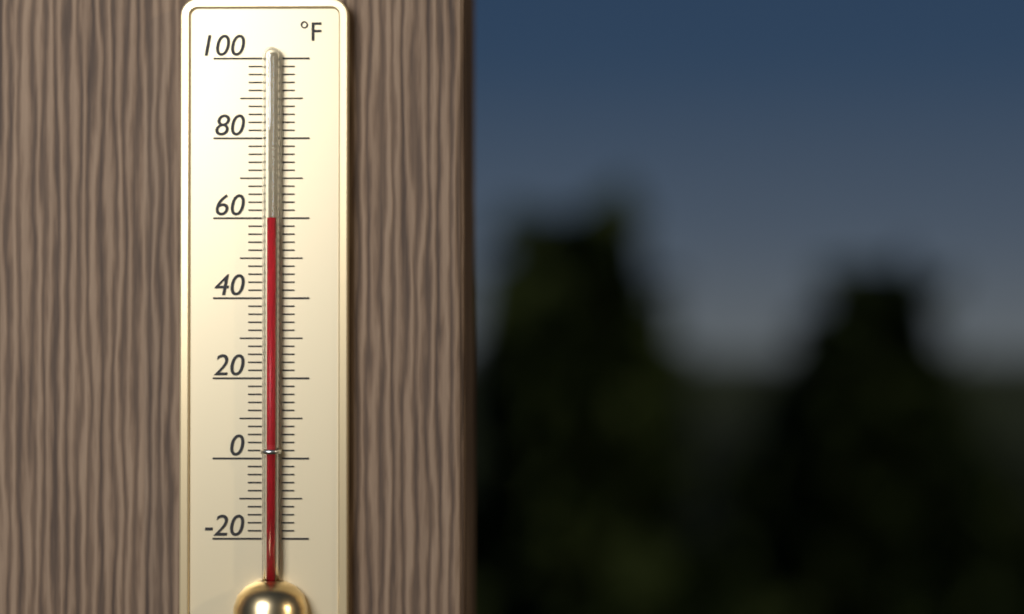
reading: 60 °F
